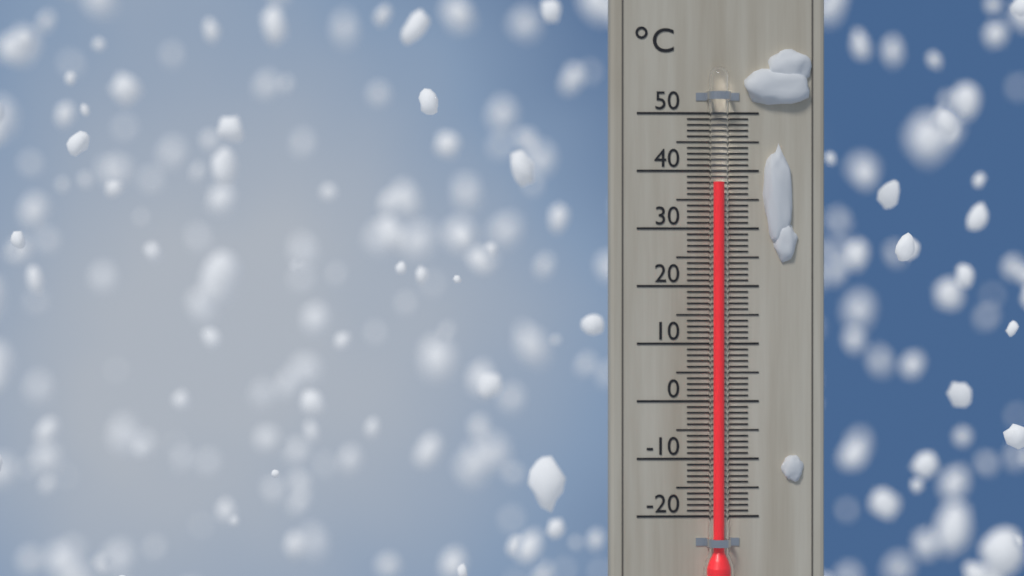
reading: 38 °C
